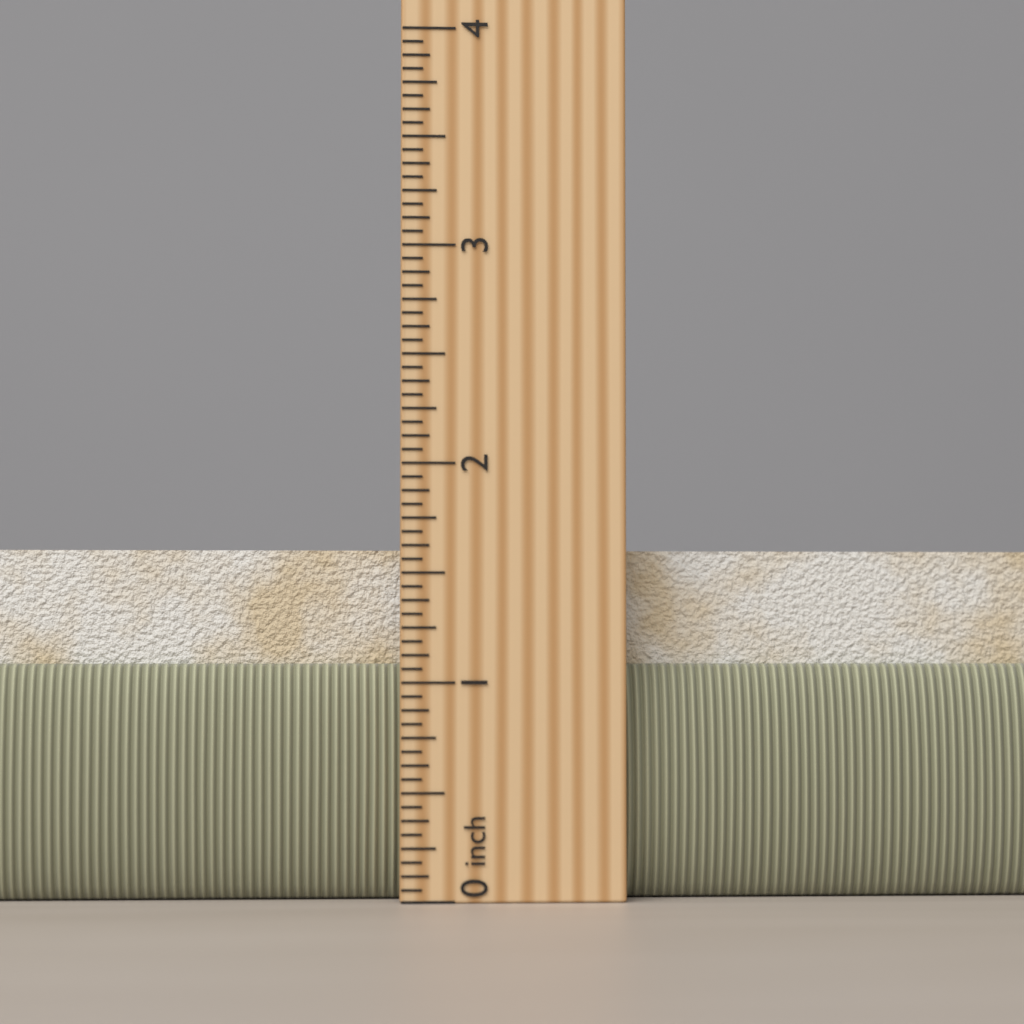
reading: 1.7500 in
